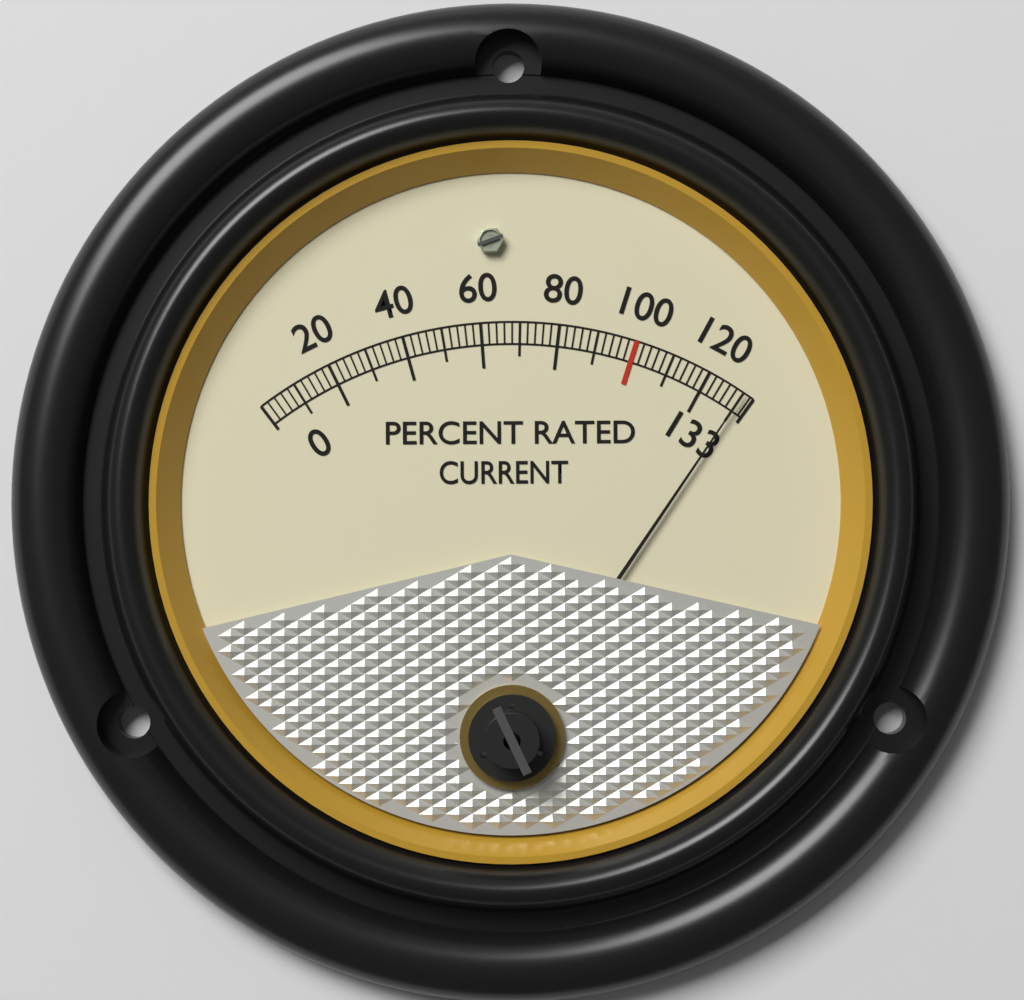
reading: 130 %
